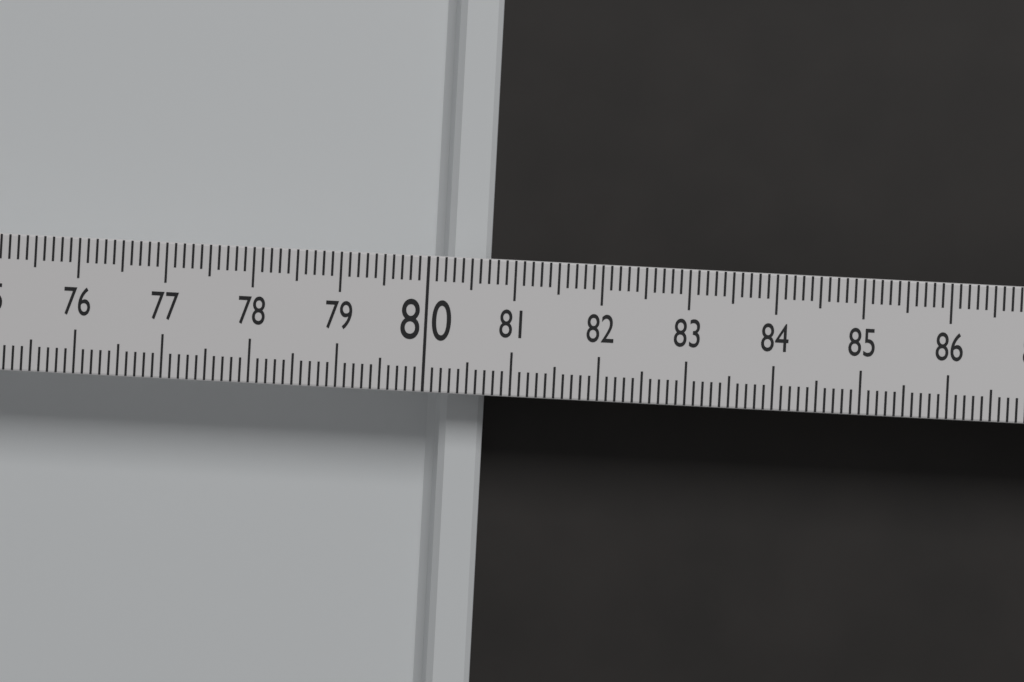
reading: 80.7 (no unit)
